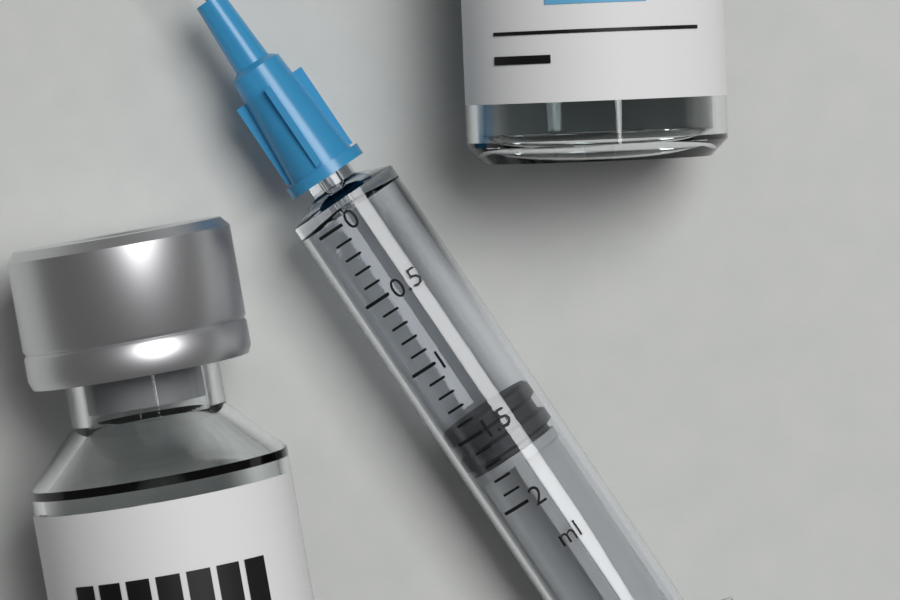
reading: 1.4 ml
